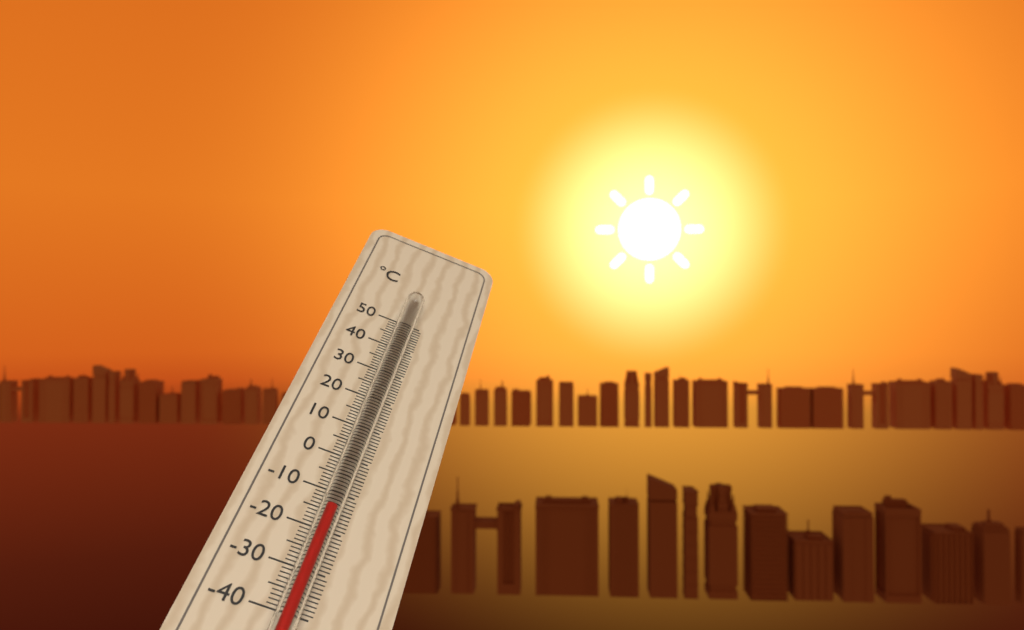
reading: -16 °C
